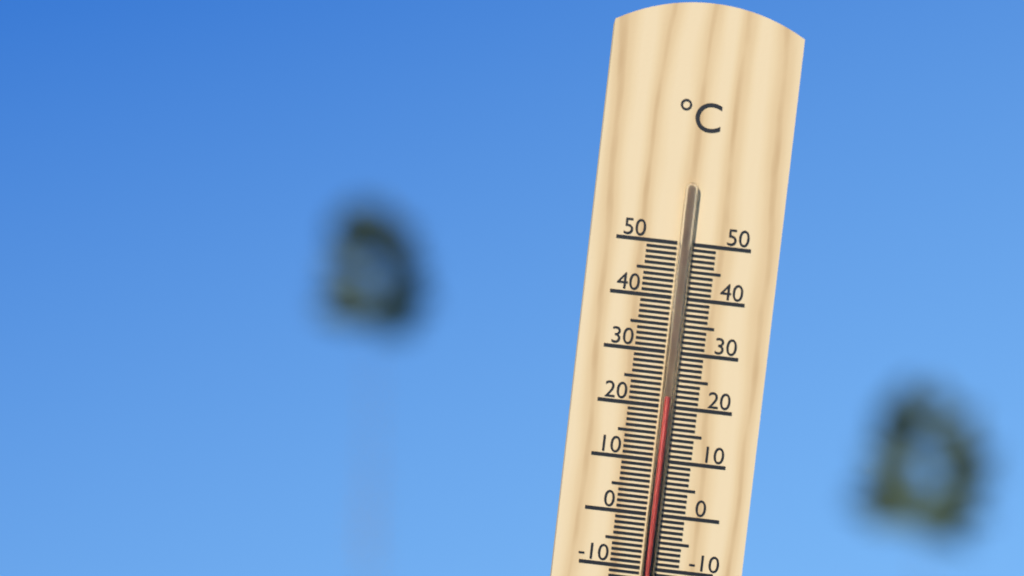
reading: 22 °C
